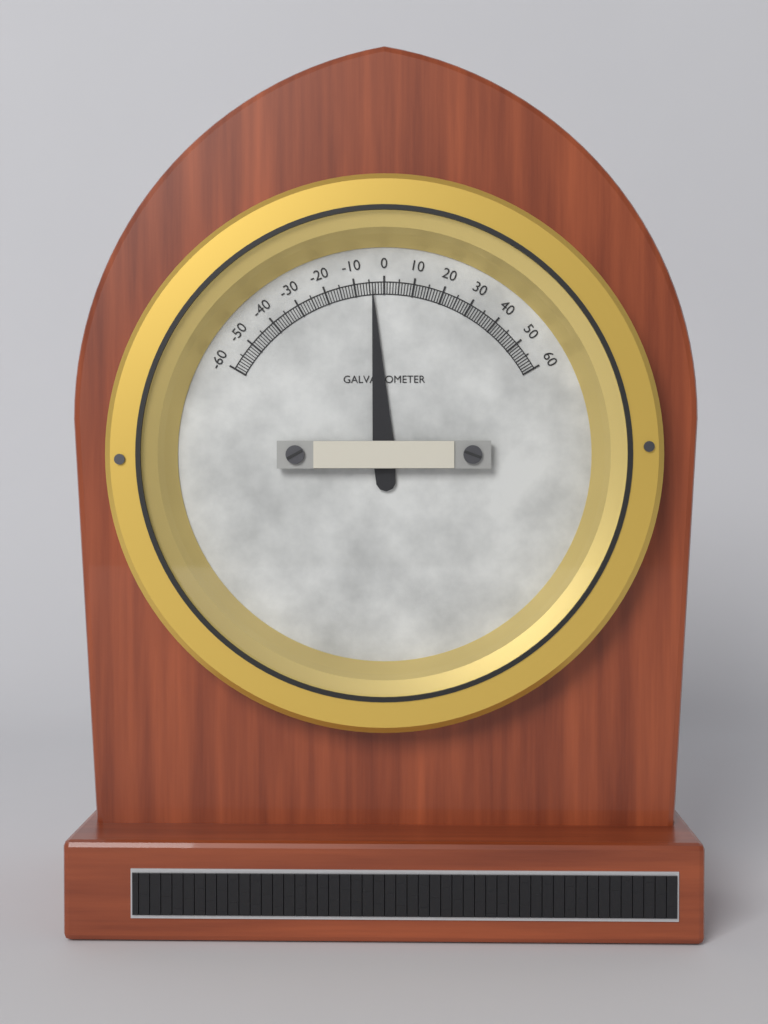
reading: -4 (no unit)
